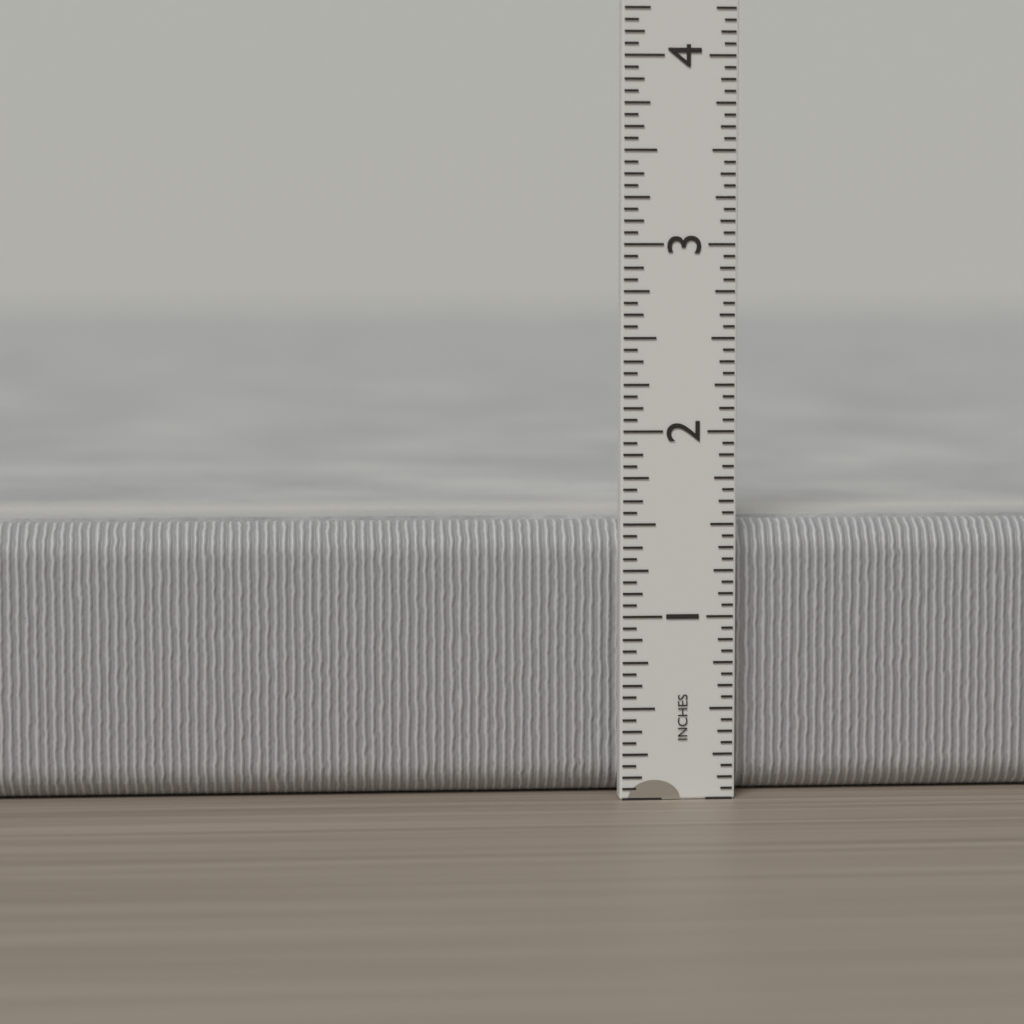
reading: 1.5000 in
